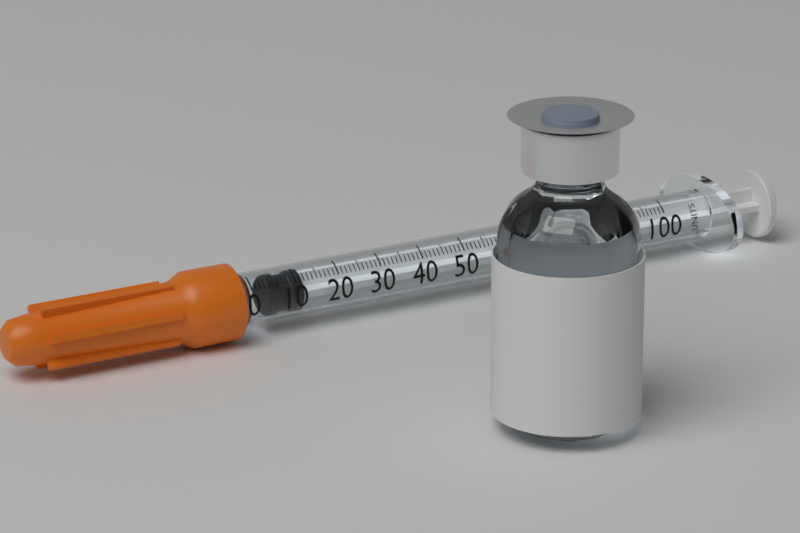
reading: 4 units
